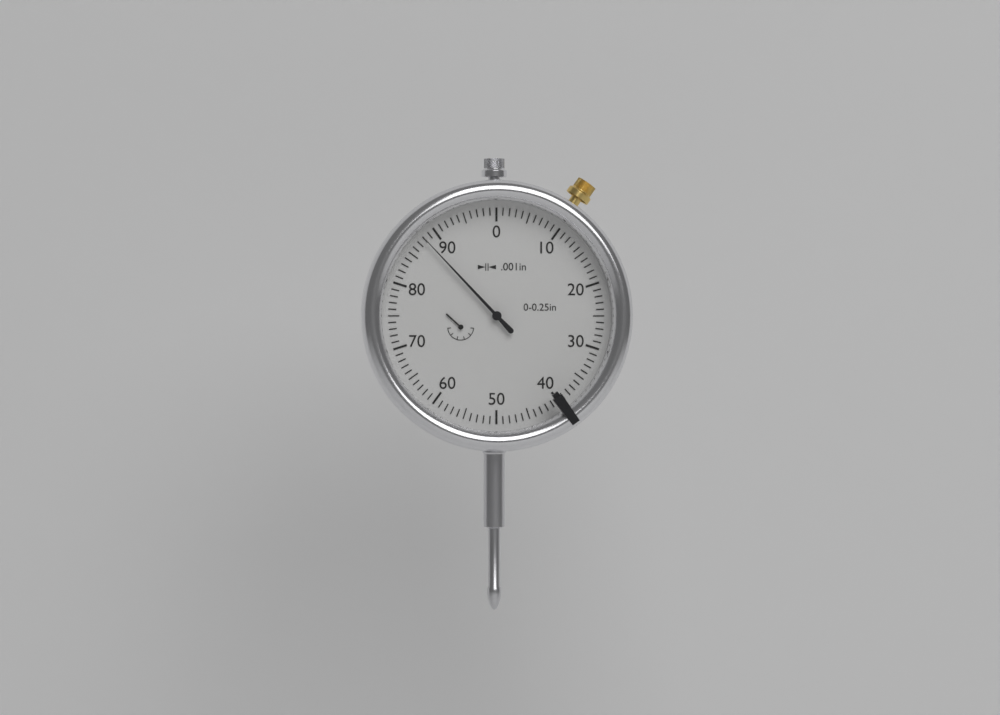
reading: 0.088 in
